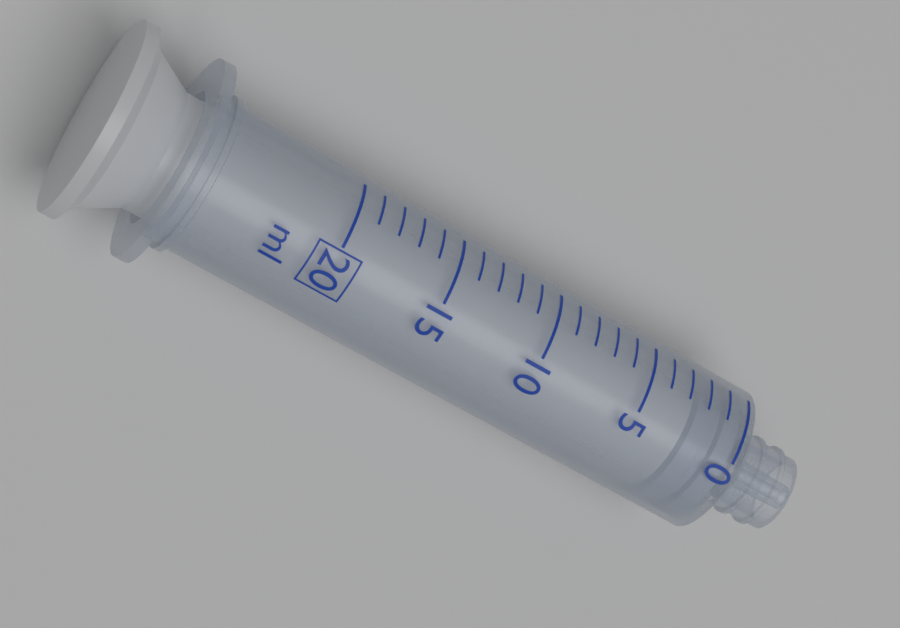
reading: 0 ml
